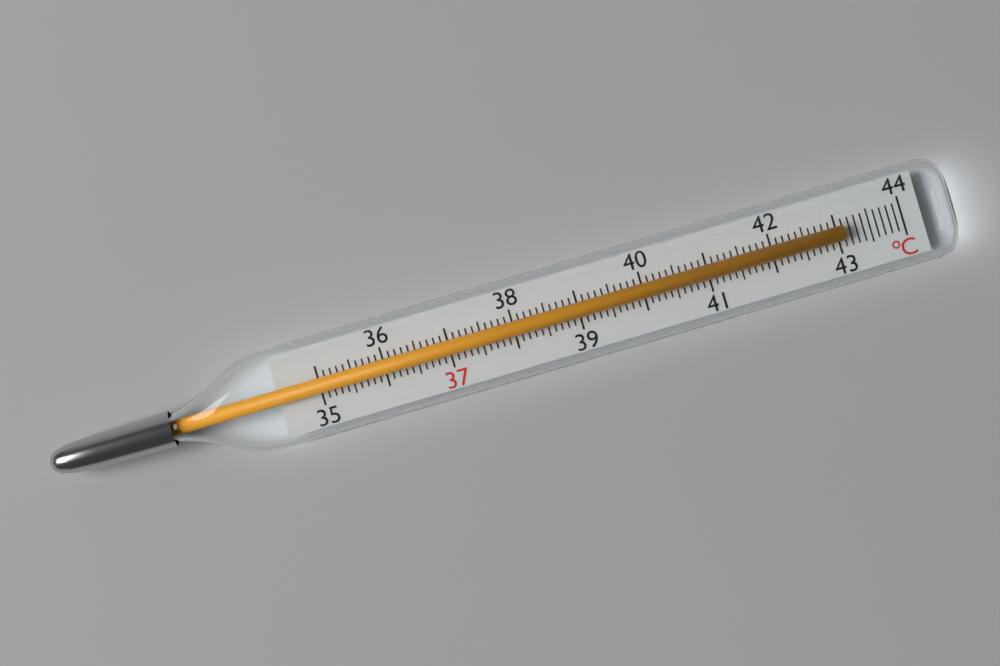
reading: 43.1 °C
